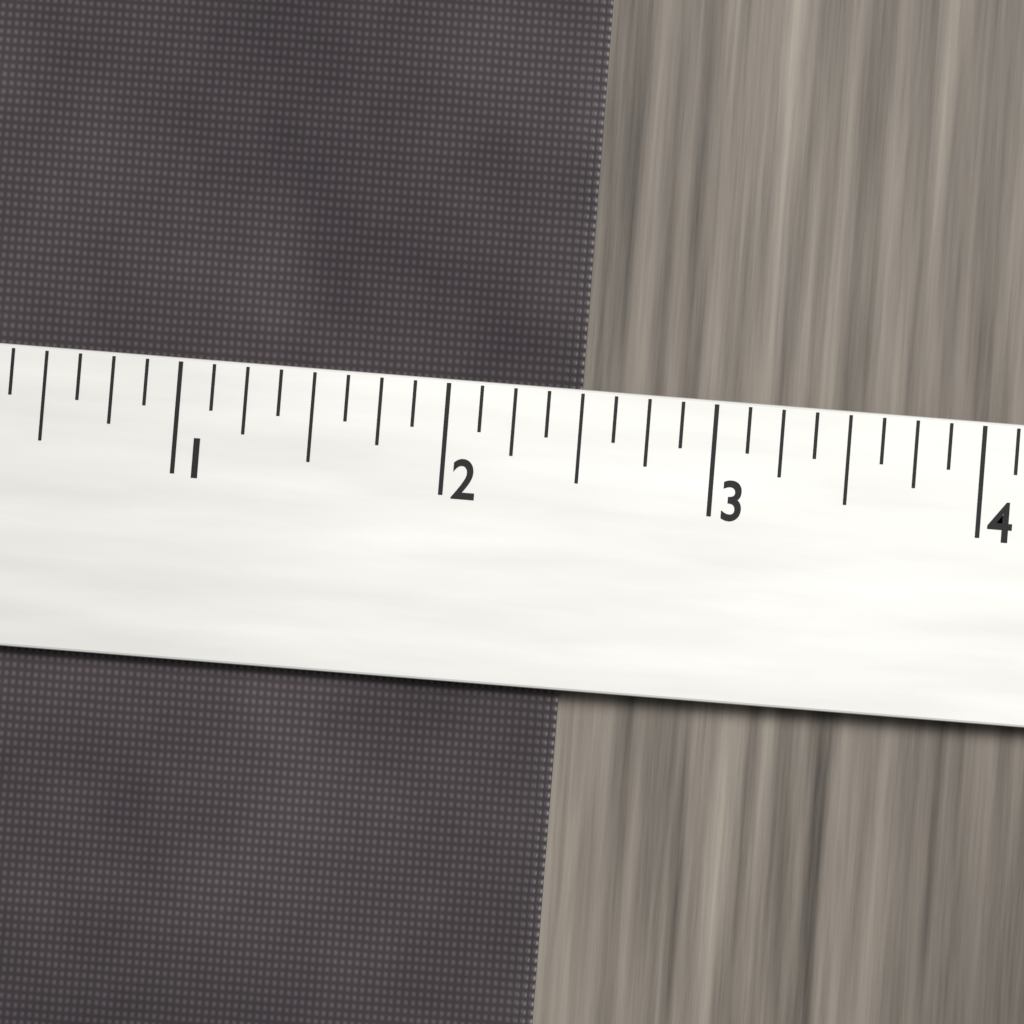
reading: 2.500 (no unit)
